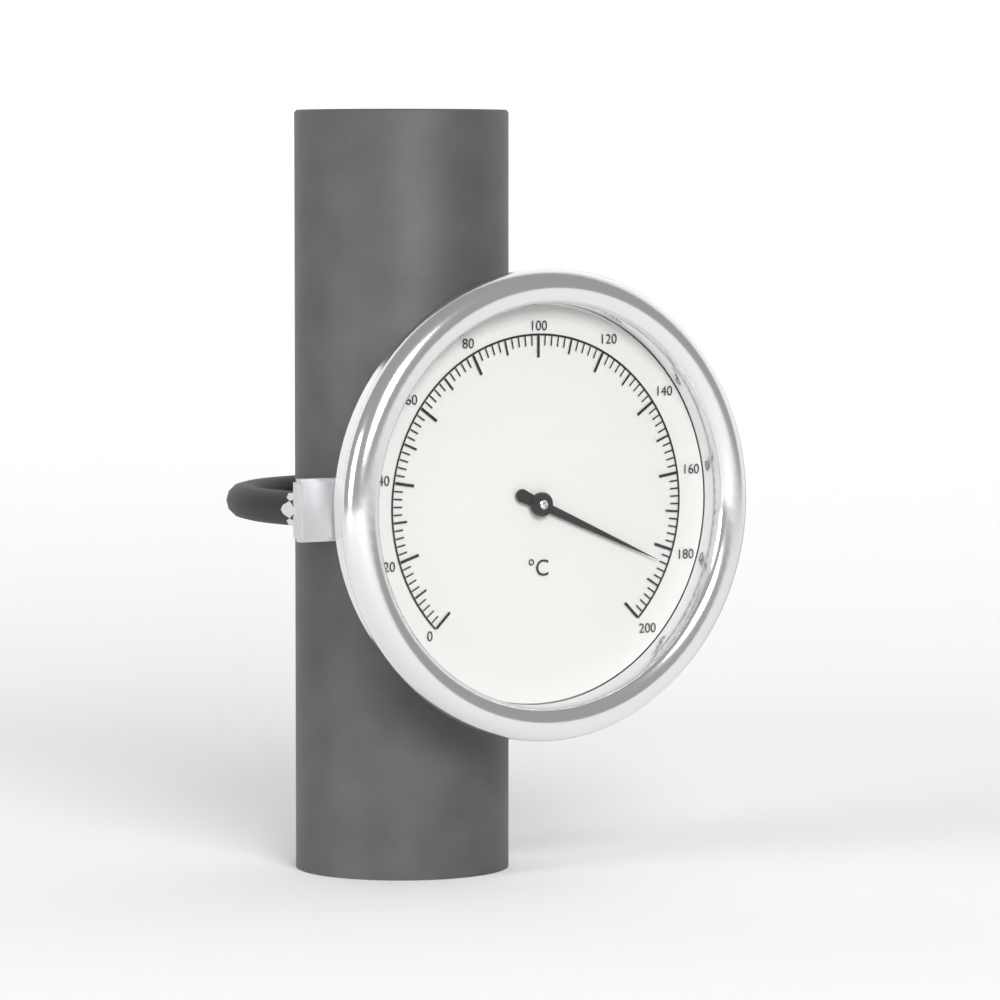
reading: 184 °C
